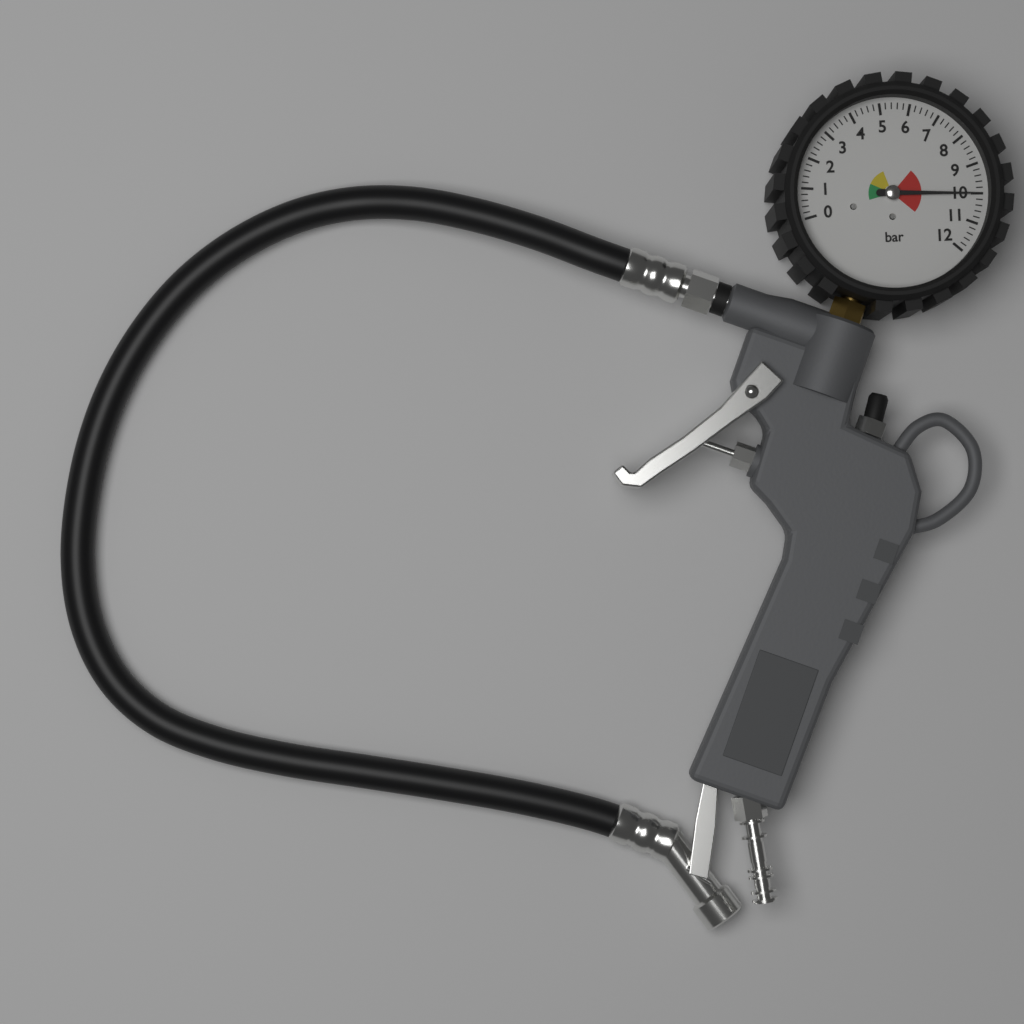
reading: 10.0 bar
